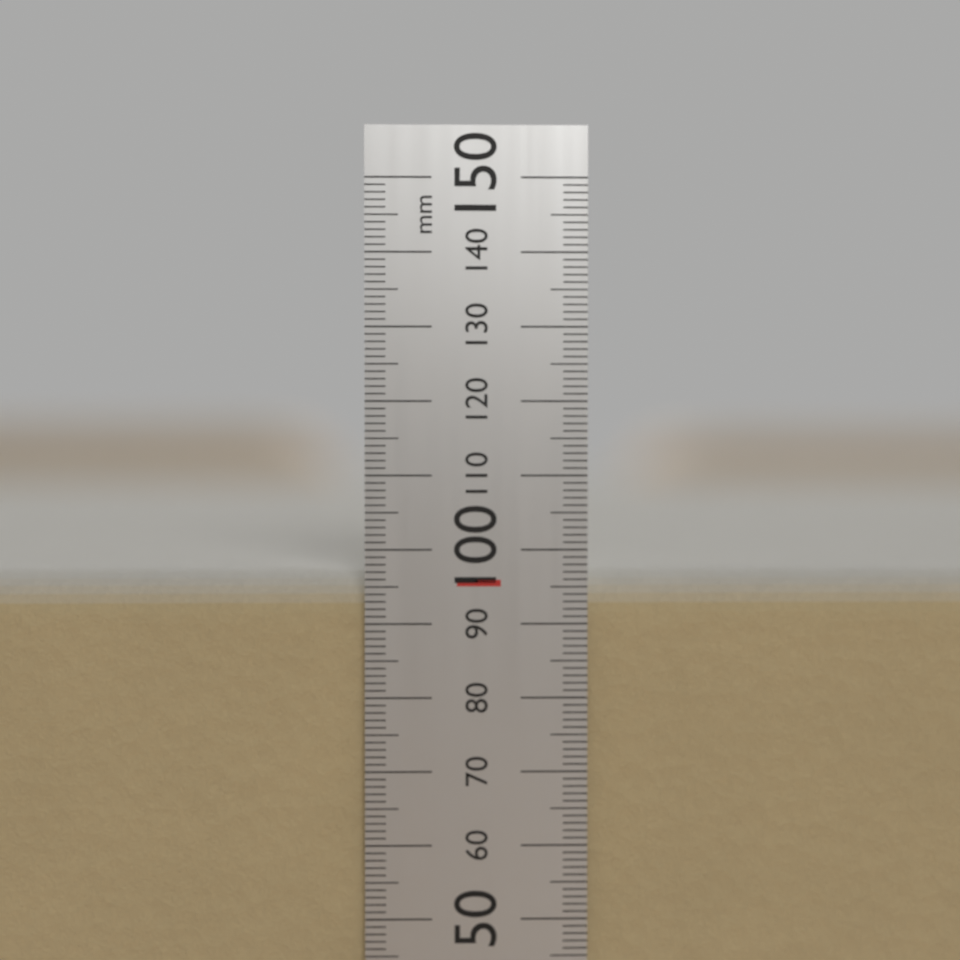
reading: 97 mm
